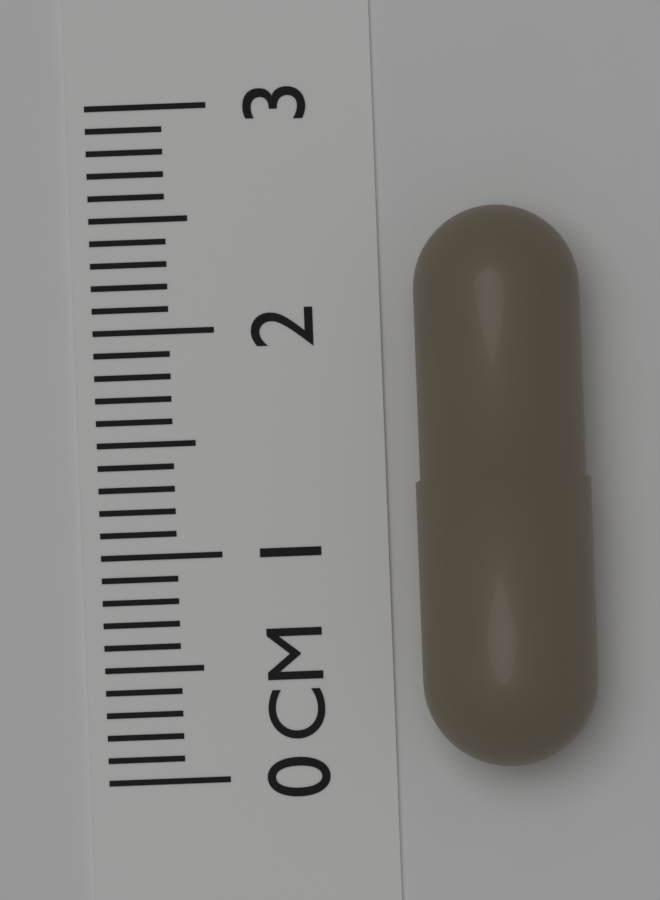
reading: 2.5 cm
